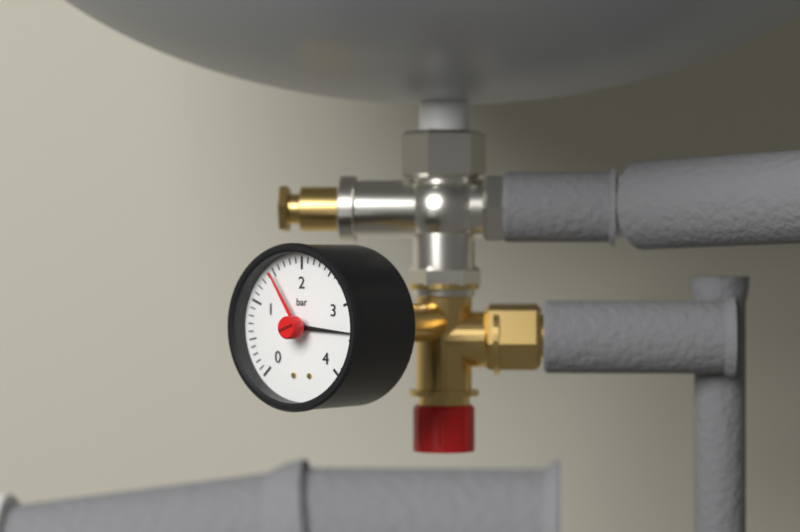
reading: 3.4 bar
